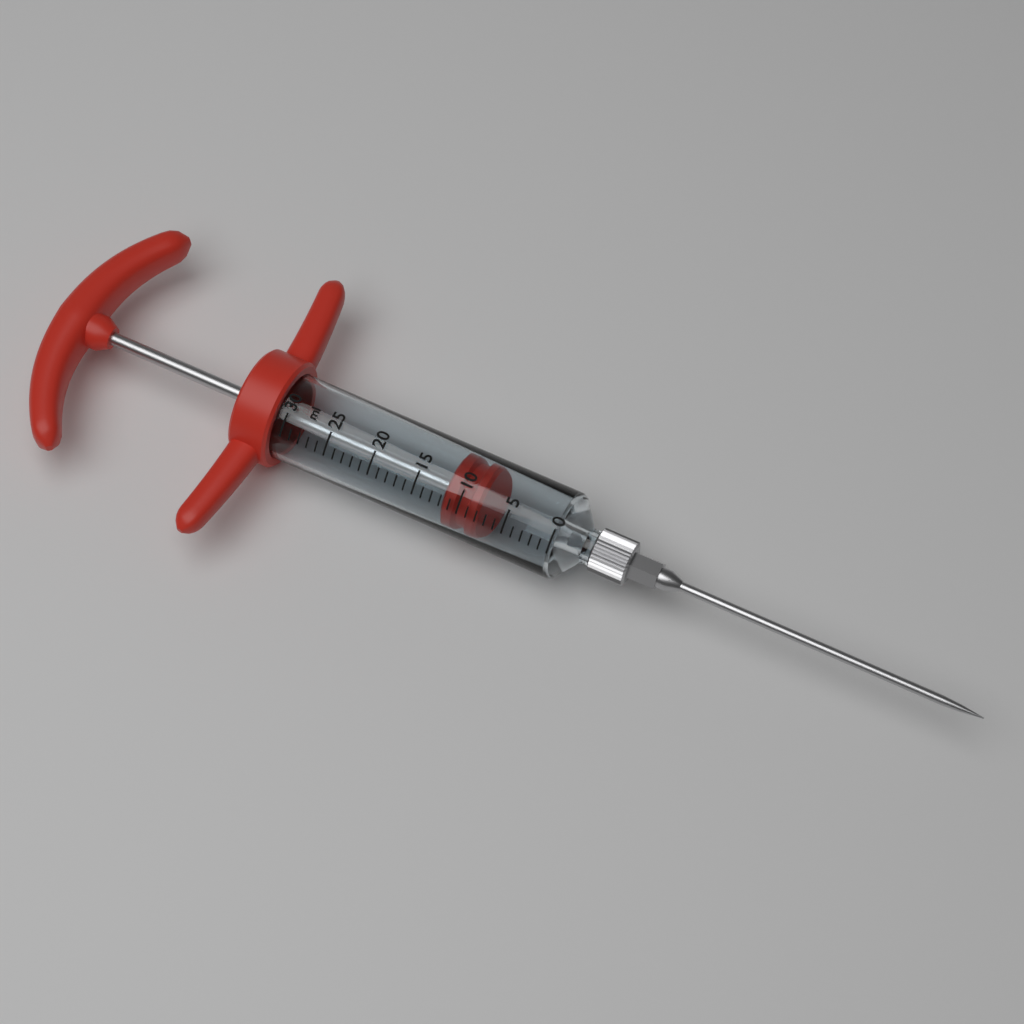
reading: 8 ml
